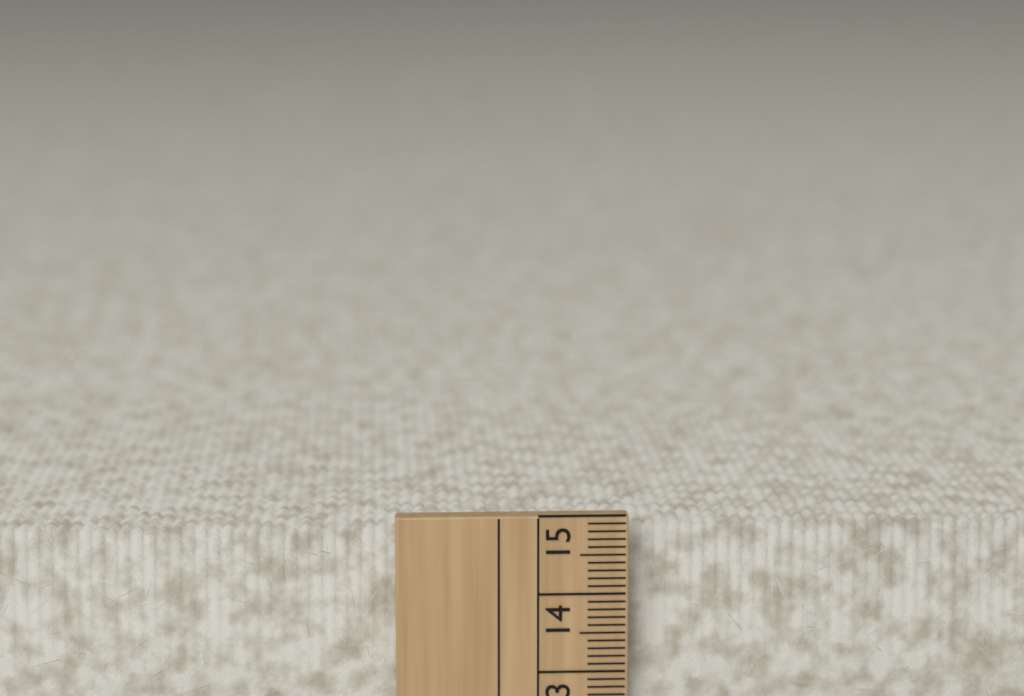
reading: 14.8 cm
